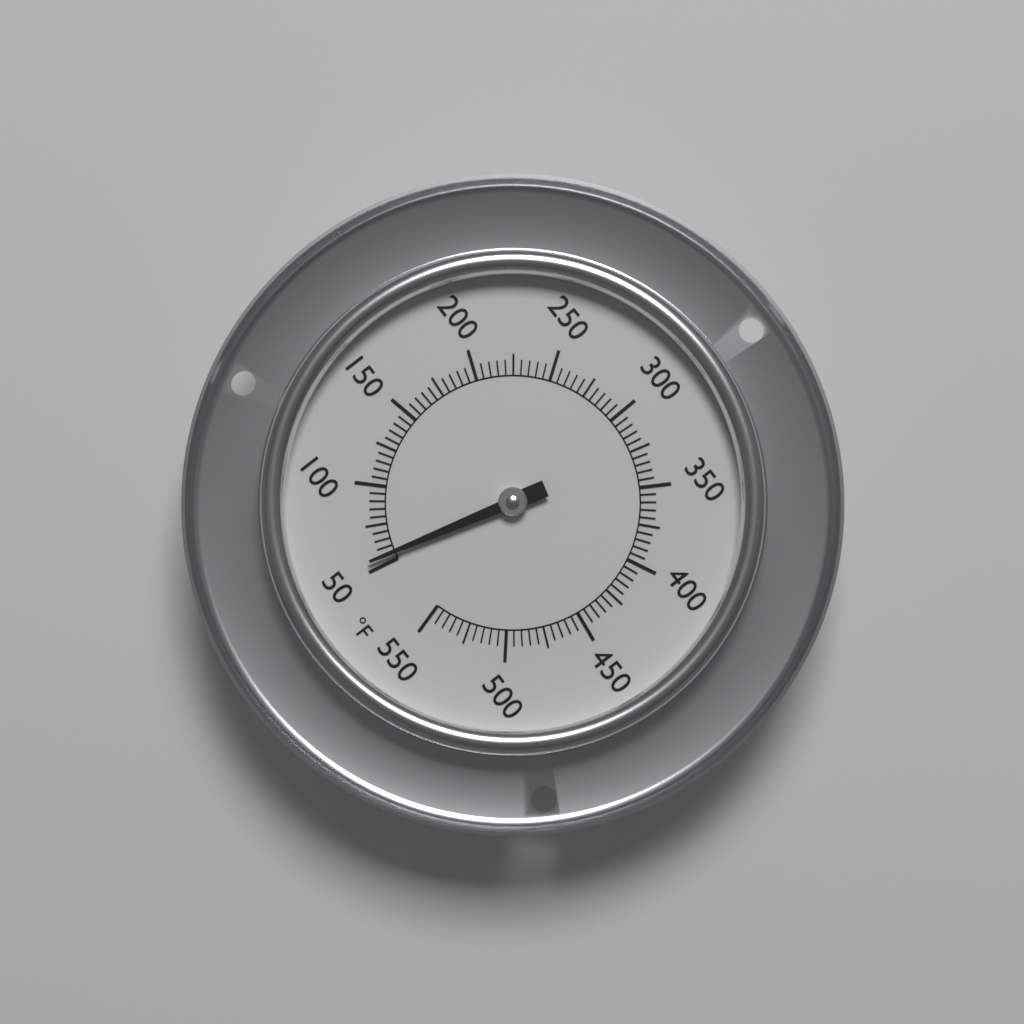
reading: 55 °F
